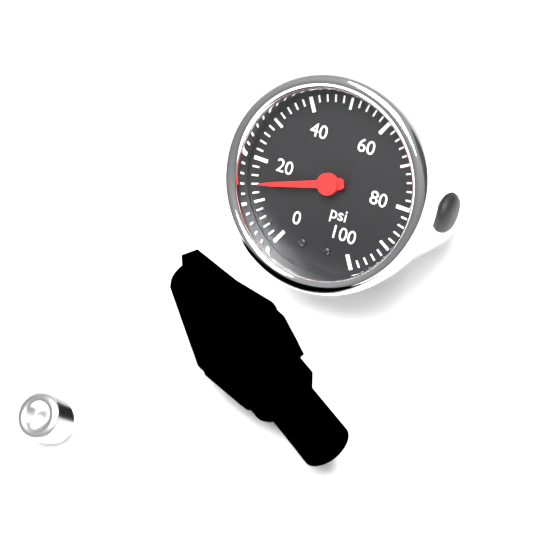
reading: 14 psi
